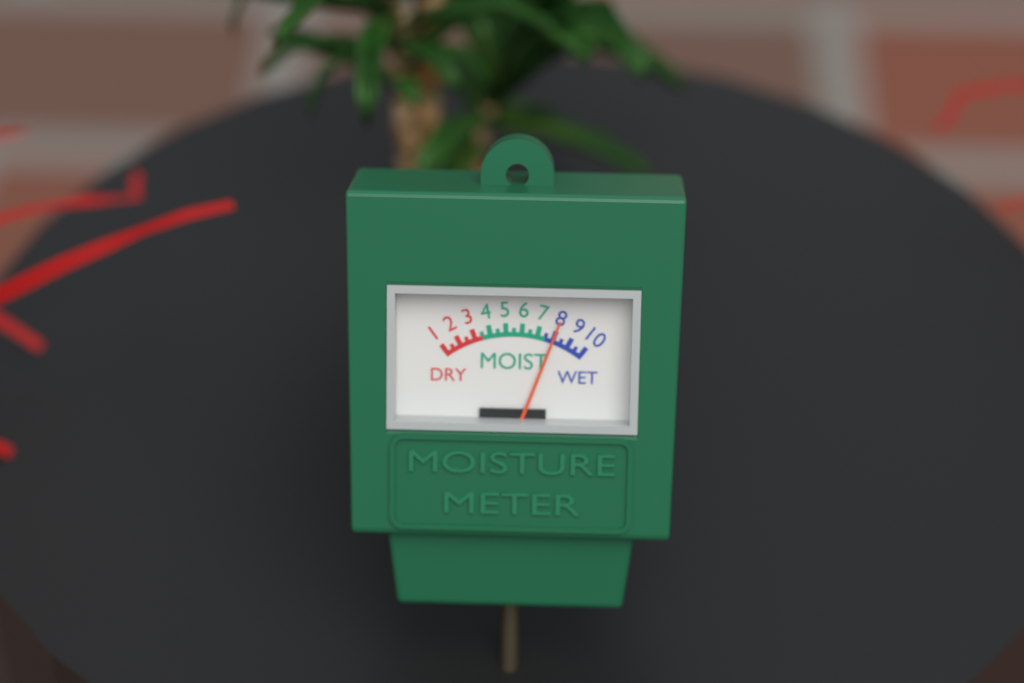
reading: 8.0 (no unit)
